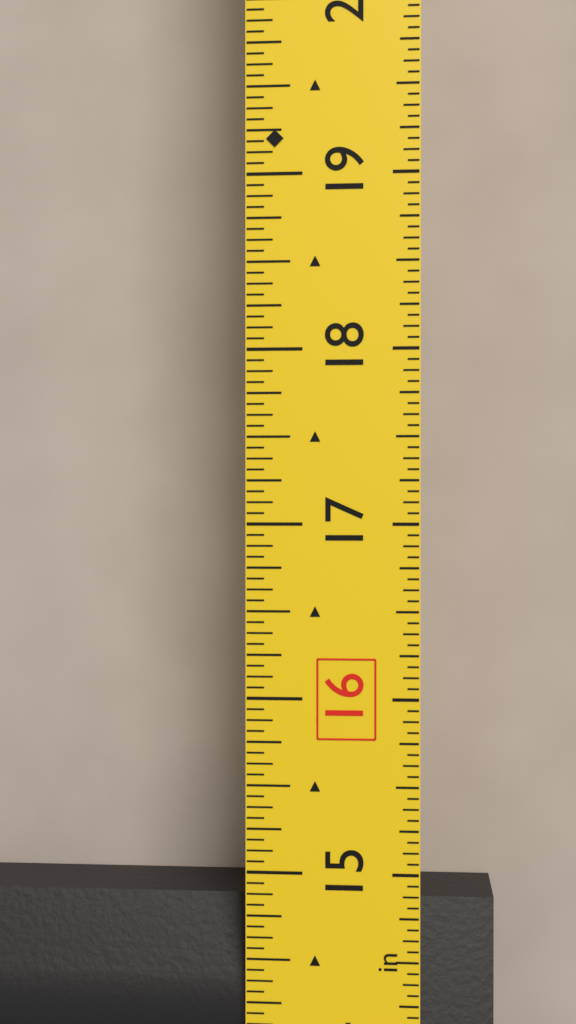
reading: 14.8125 in
